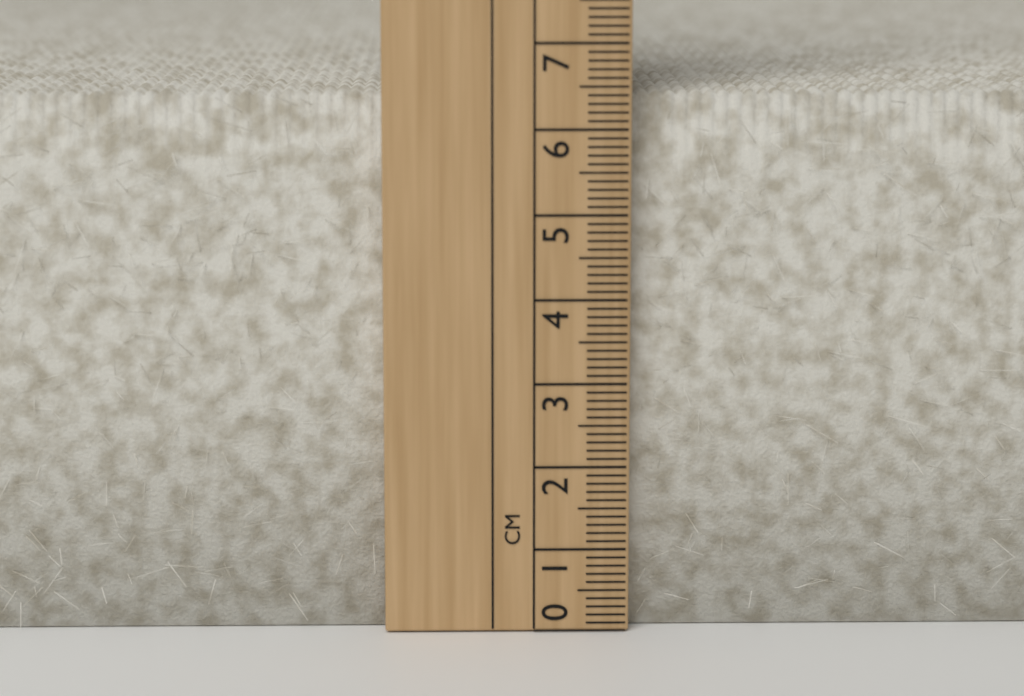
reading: 6.4 cm
